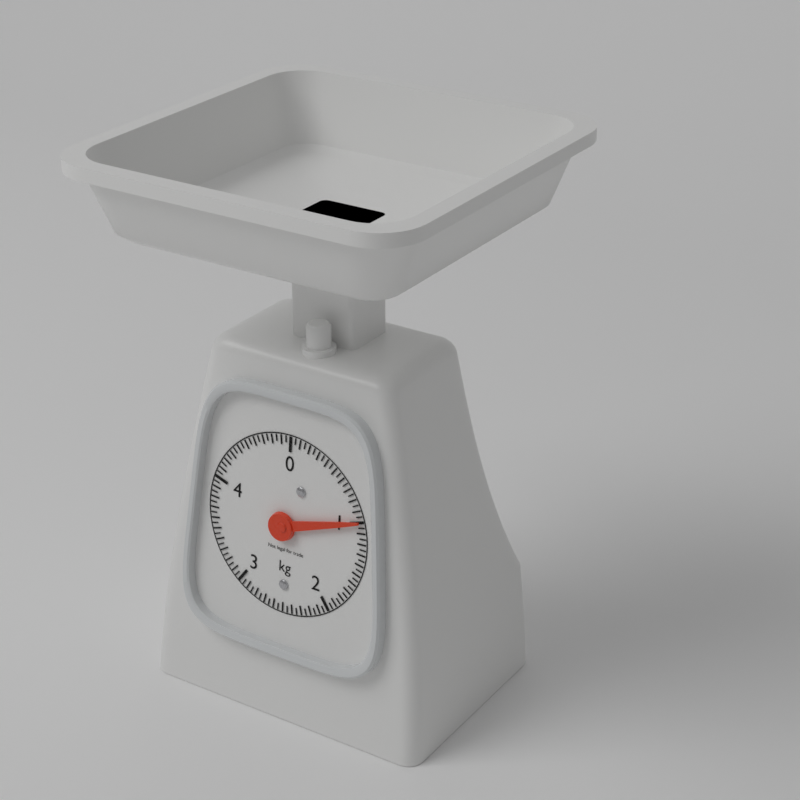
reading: 1.00 kg
